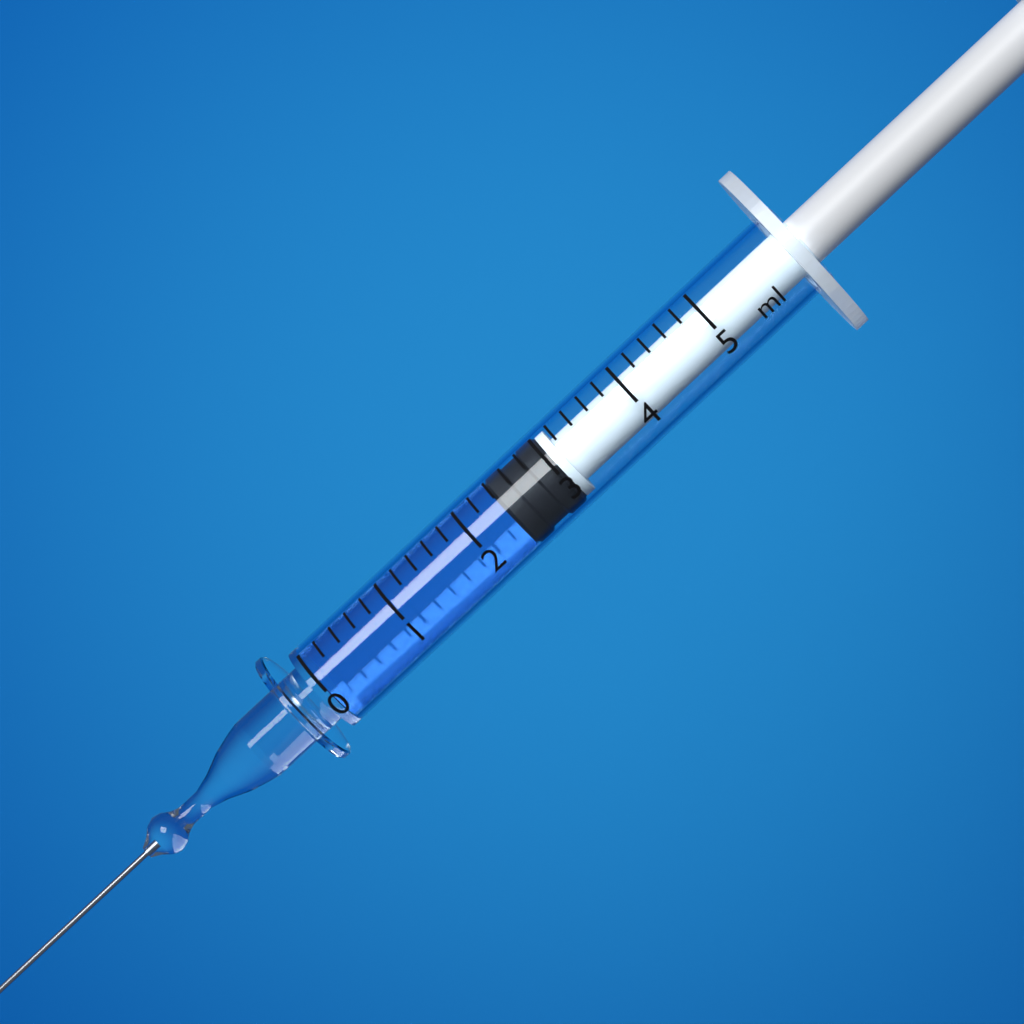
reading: 2.4 ml
